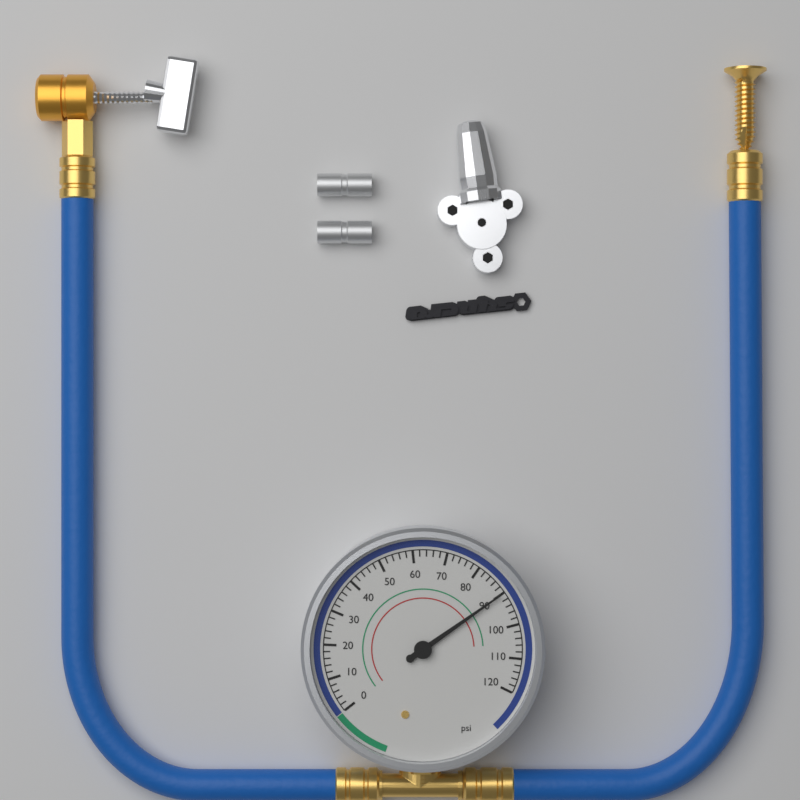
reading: 90 psi
